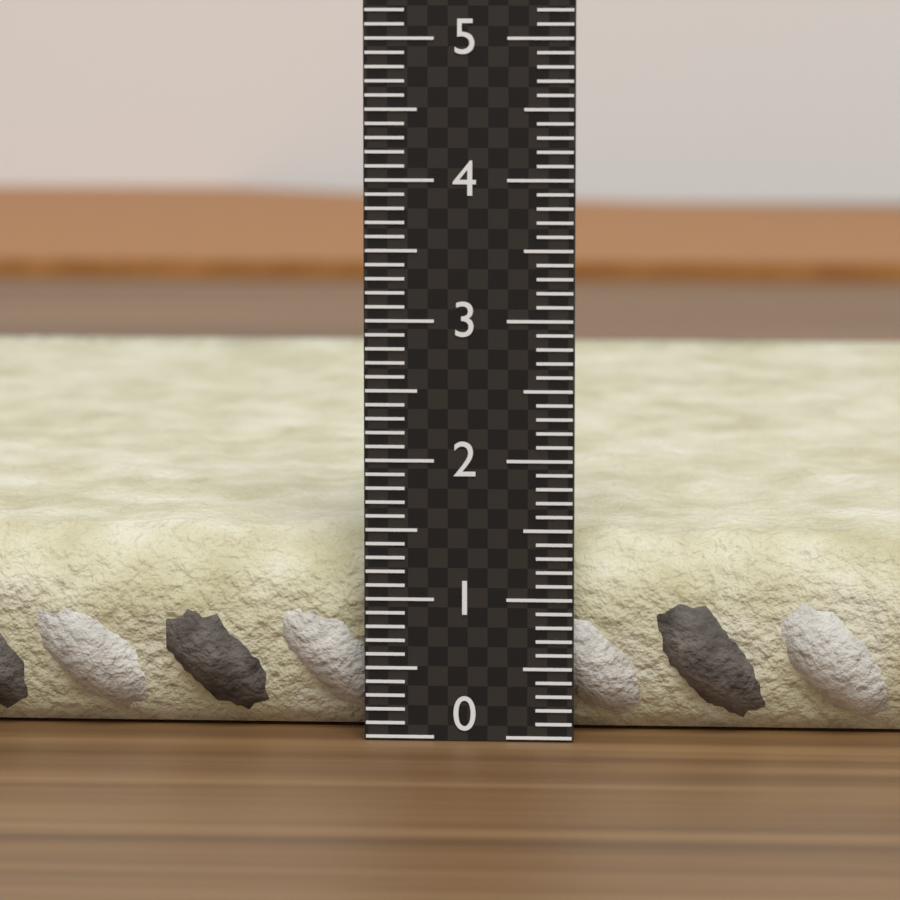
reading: 1.5 (no unit)
